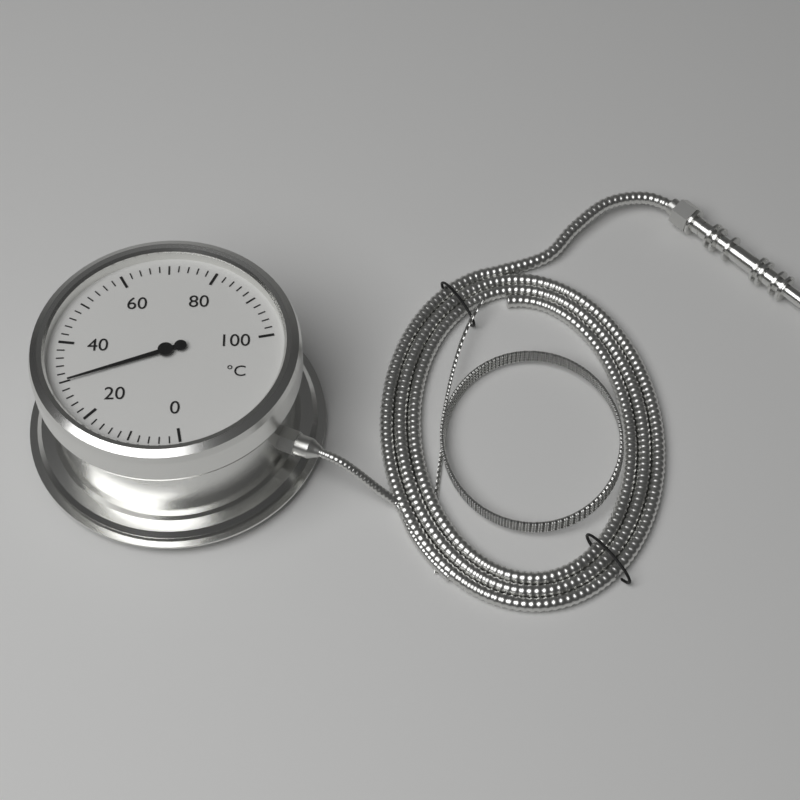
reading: 30 °C
